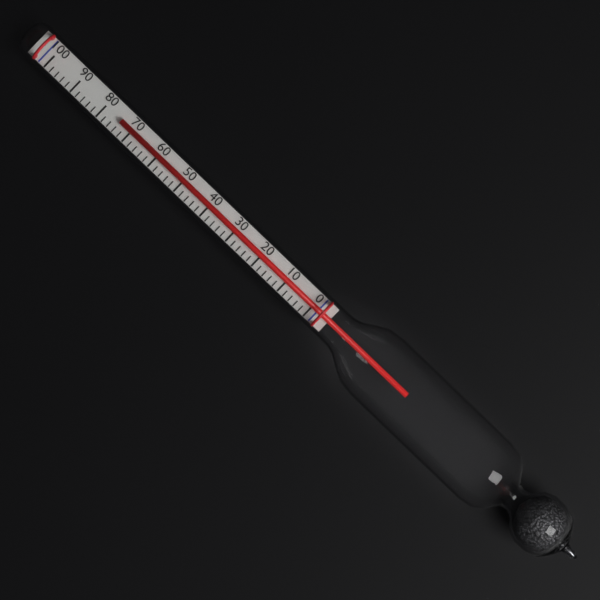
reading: 74 (no unit)
